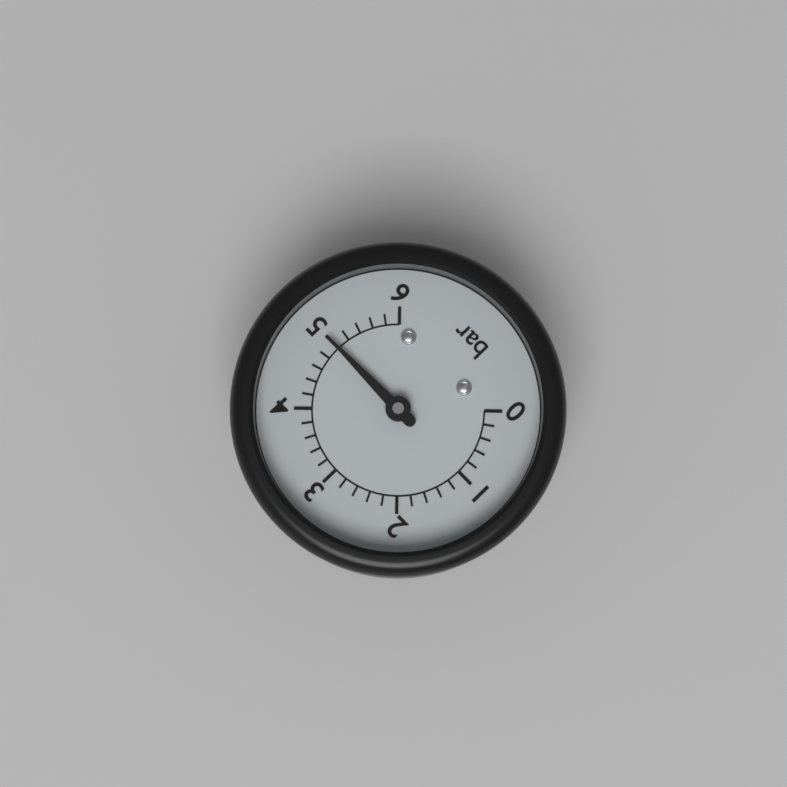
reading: 5.0 bar
